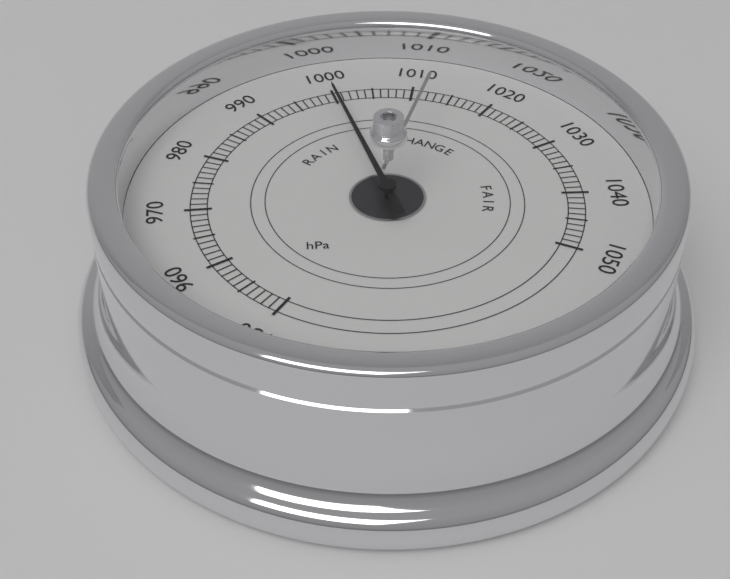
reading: 1000 hPa
